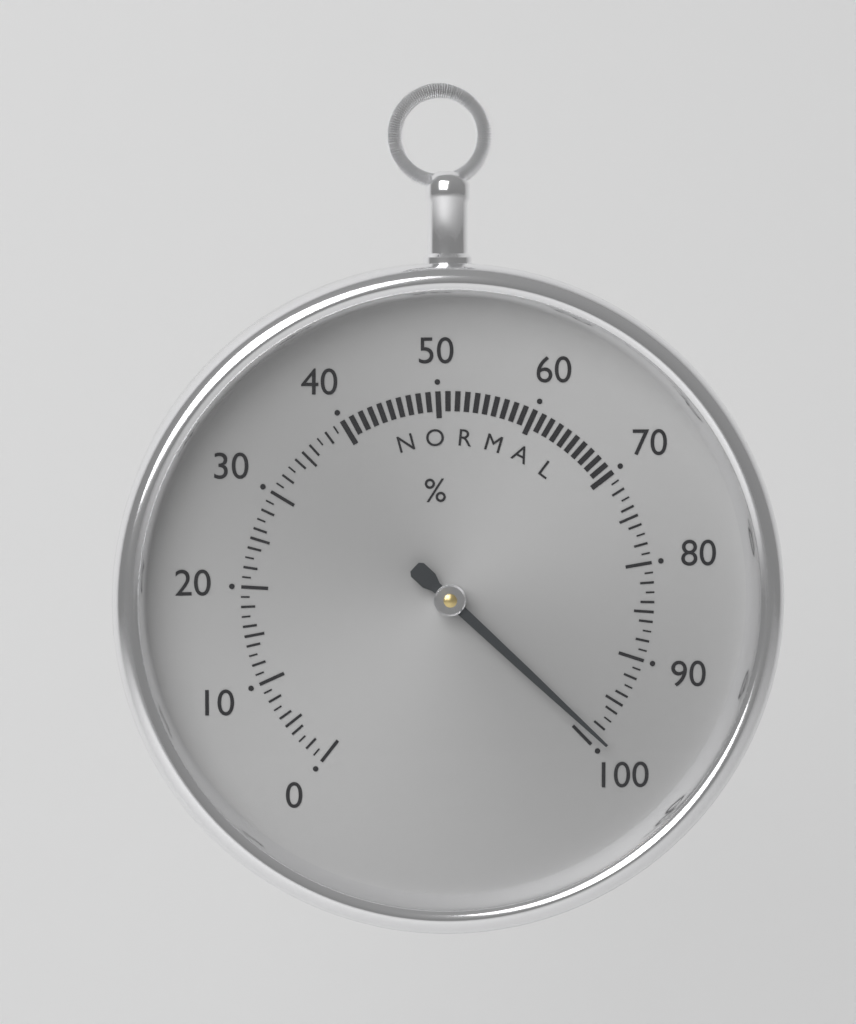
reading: 99 %
